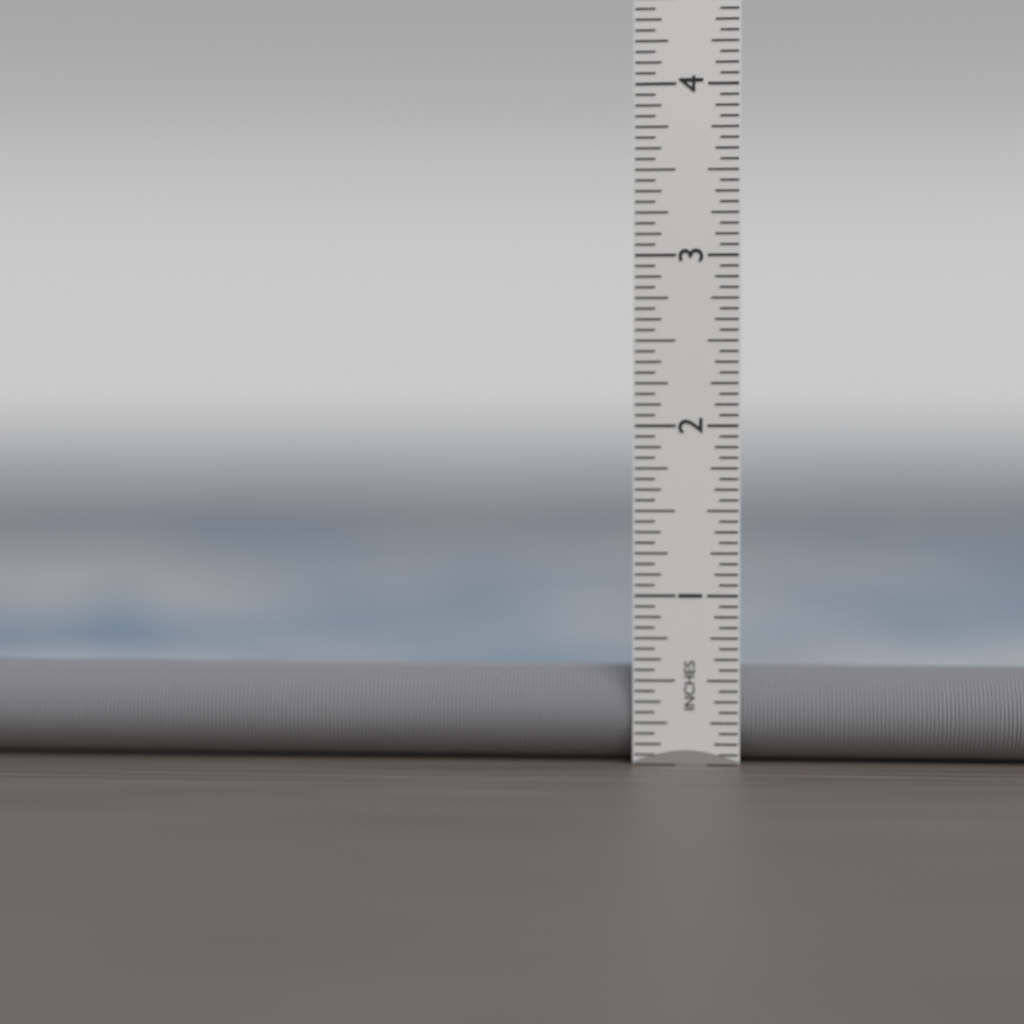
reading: 0.5625 in
